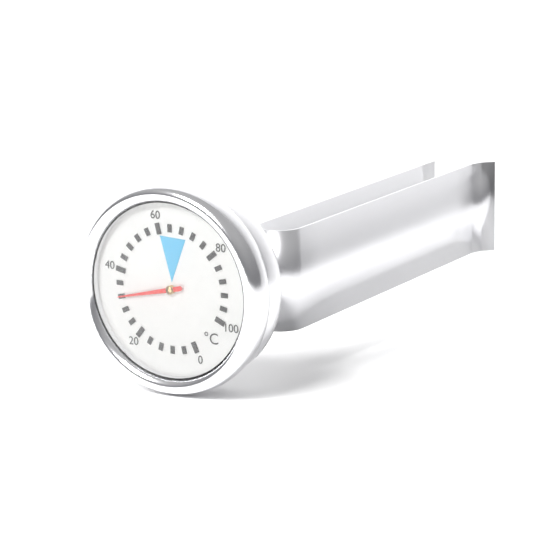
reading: 32 °C
